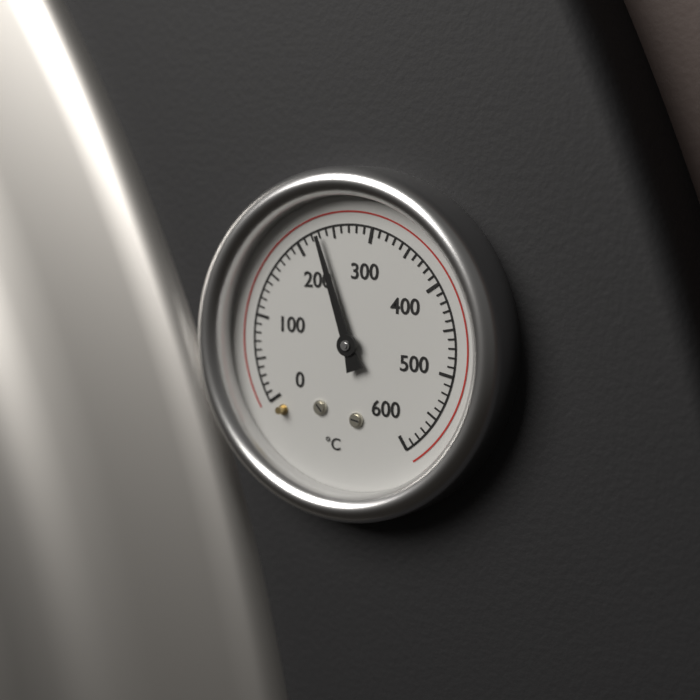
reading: 230 °C
